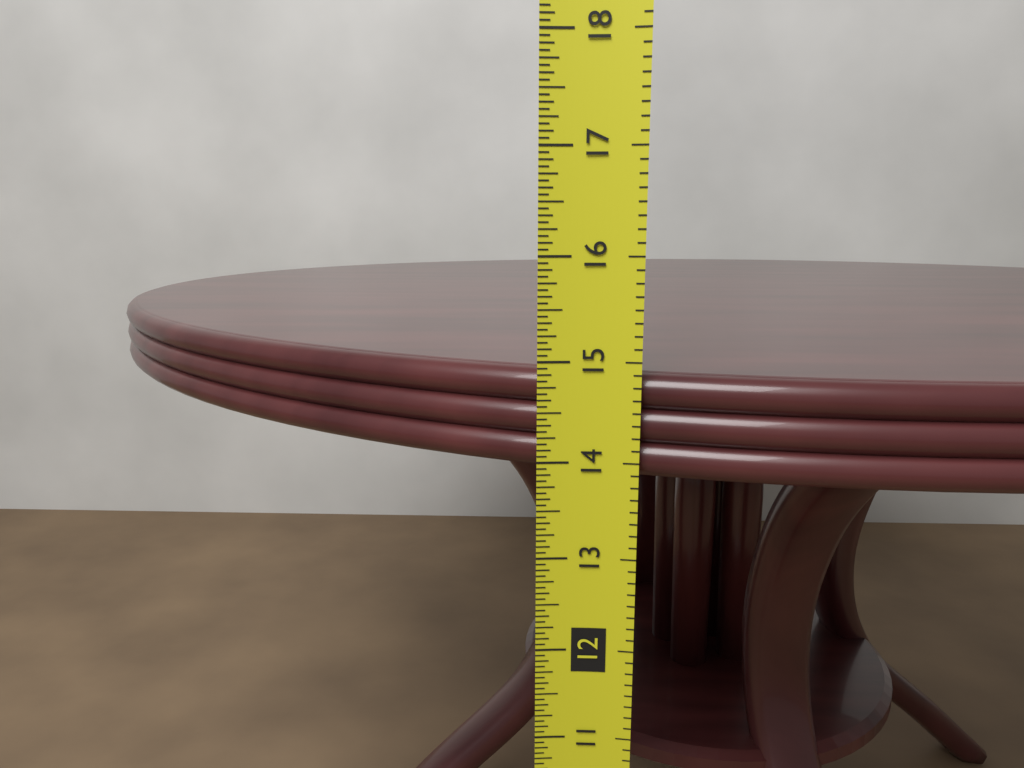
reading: 14.8750 in
